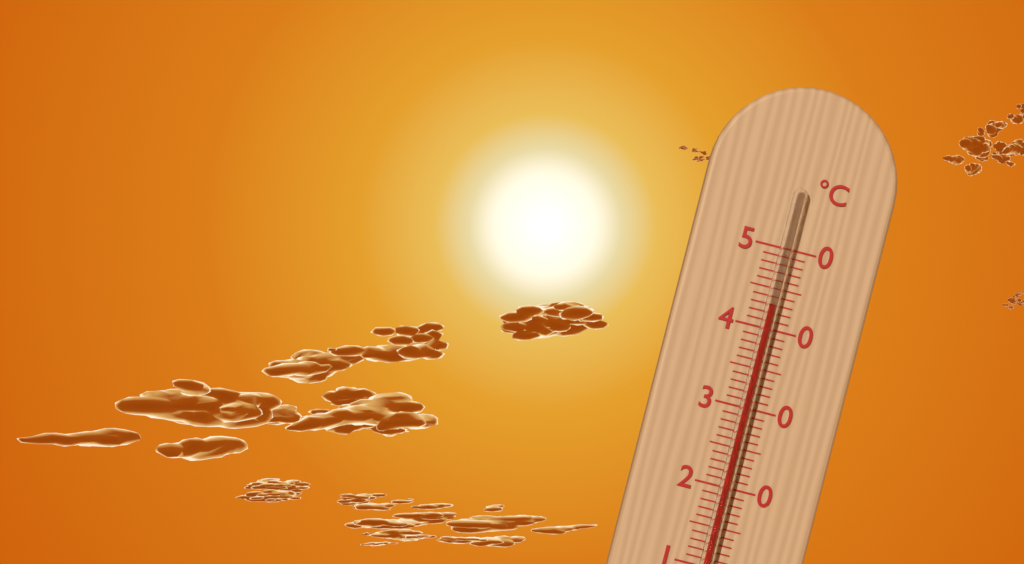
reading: 43 °C
